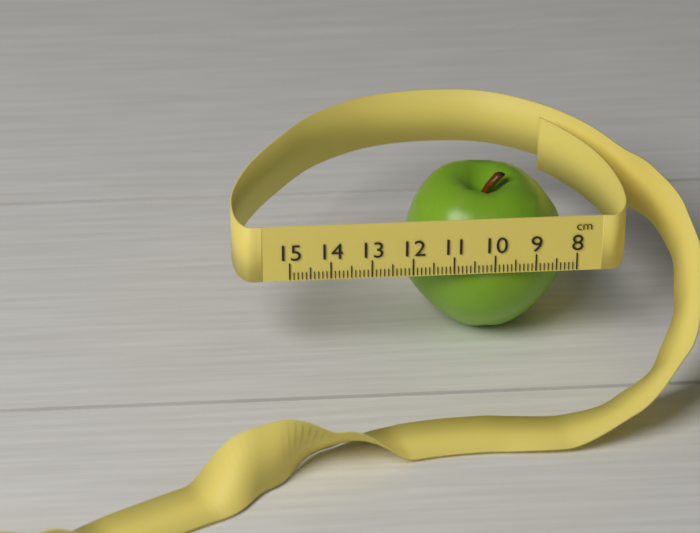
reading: 12.1 cm
